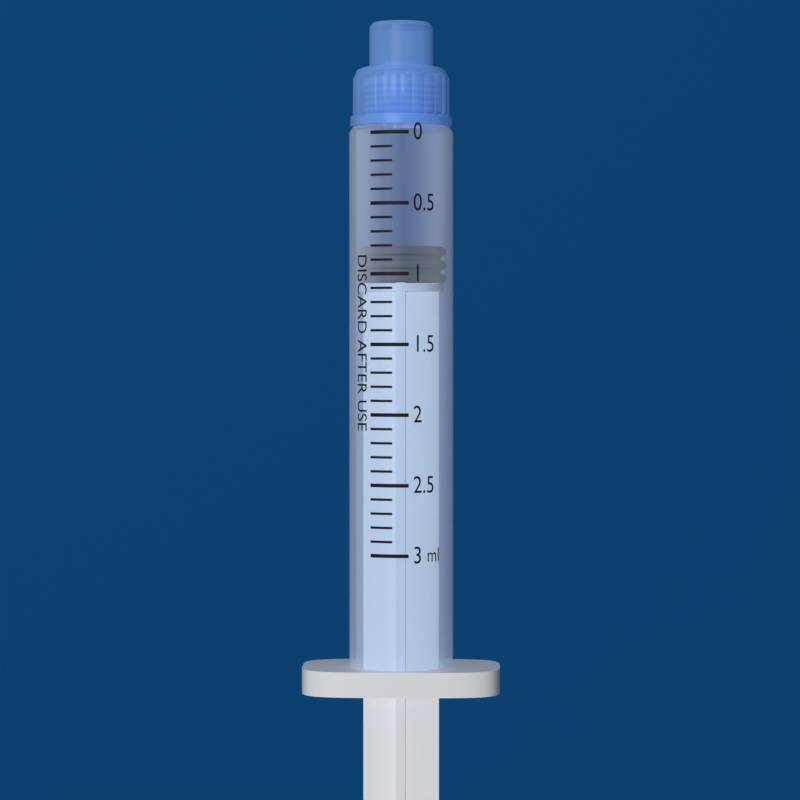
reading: 0.8 ml
